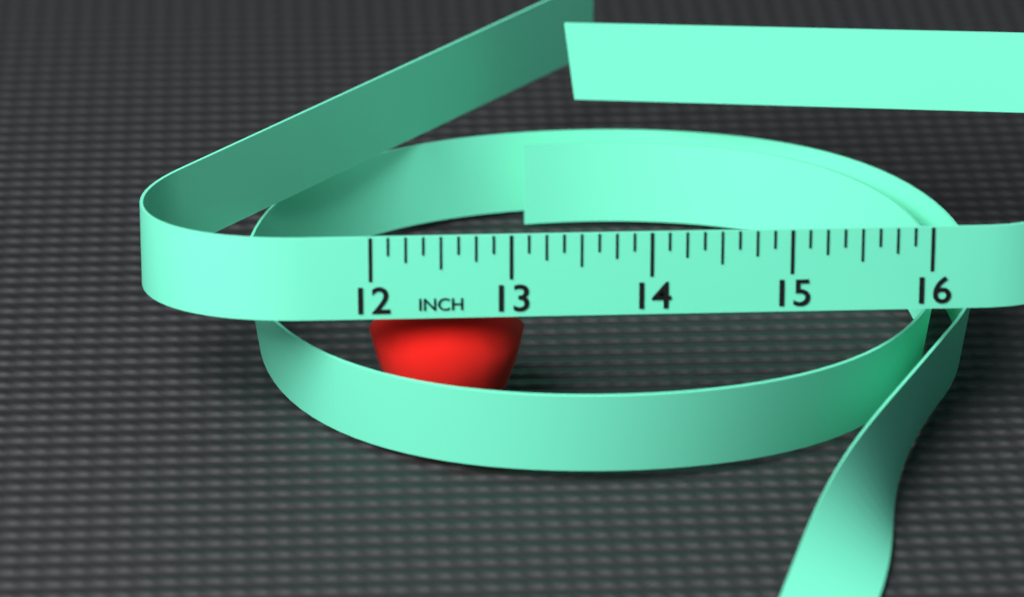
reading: 13.125 in
